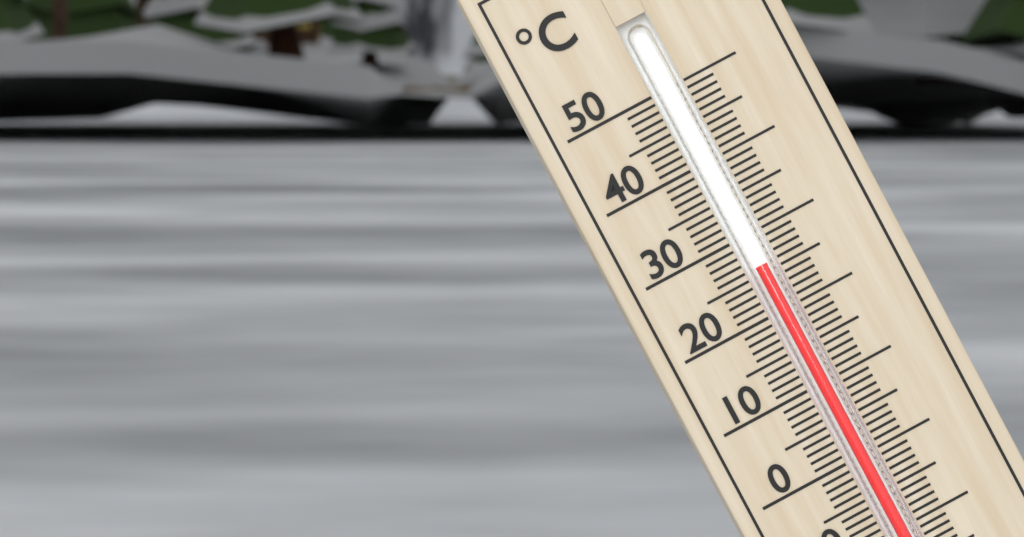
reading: 26 °C
